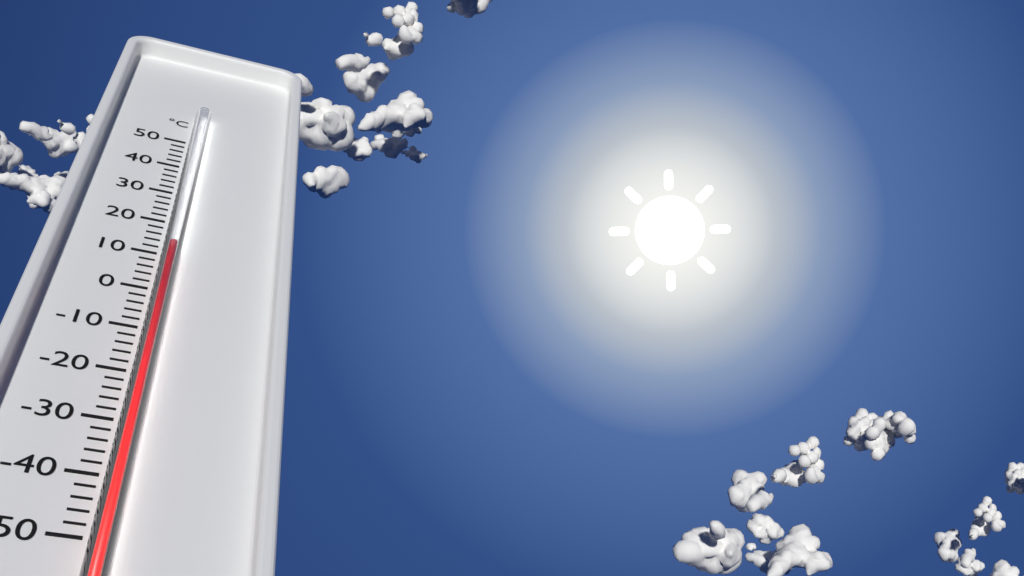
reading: 10 °C
